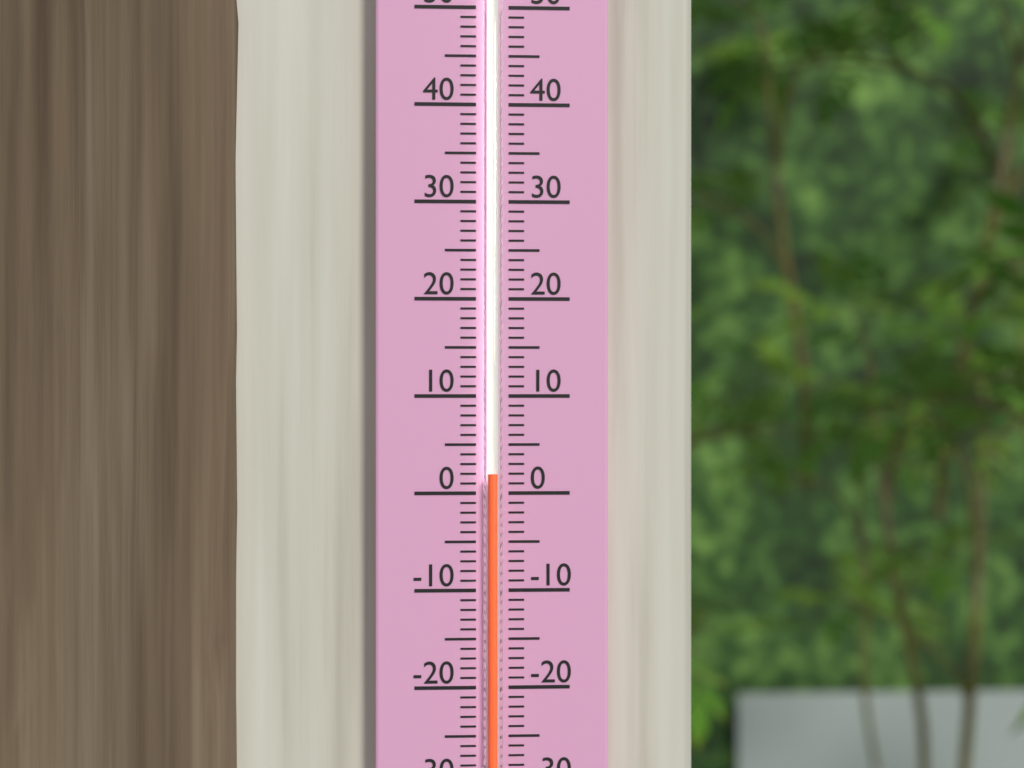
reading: 2 (no unit)
